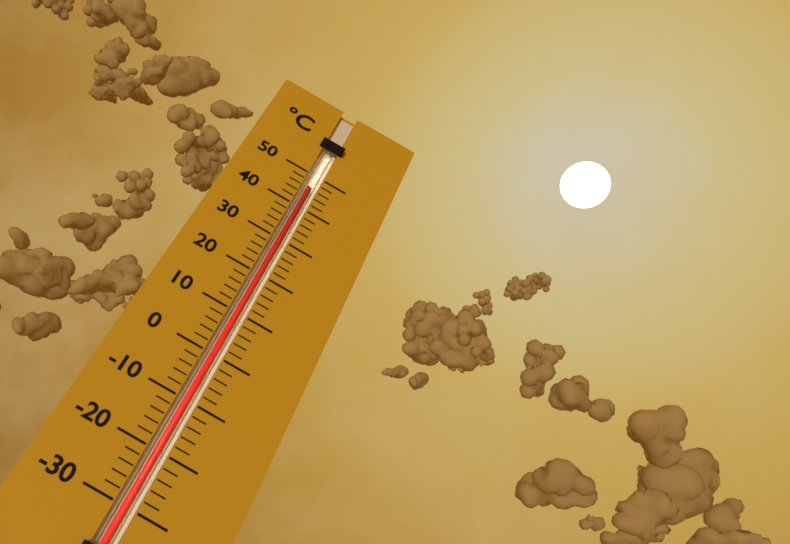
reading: 46 °C
